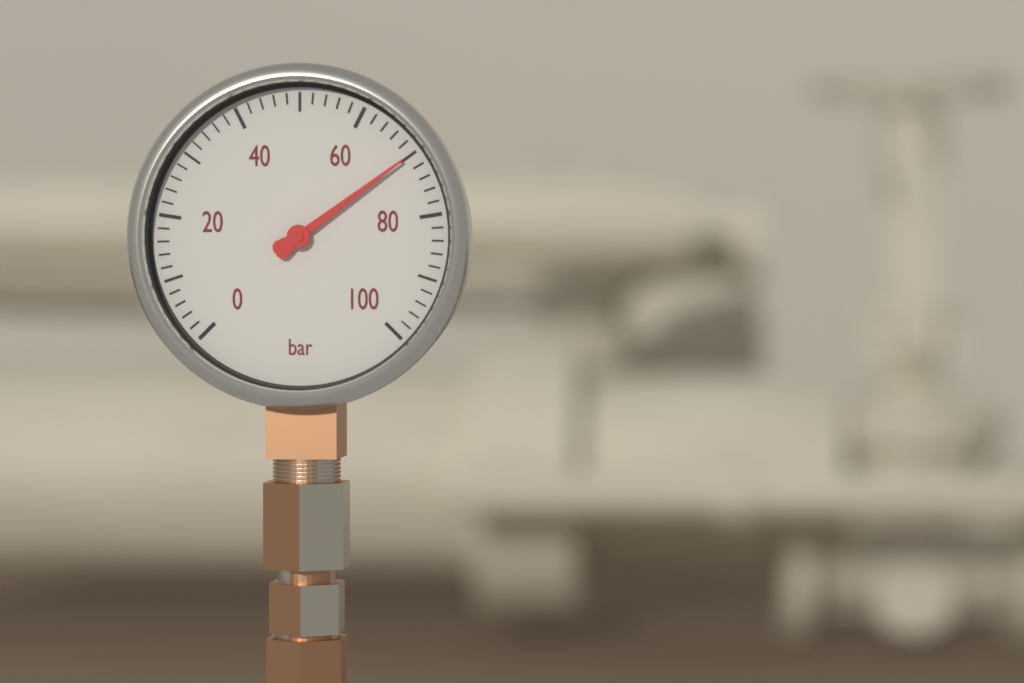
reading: 70 bar
